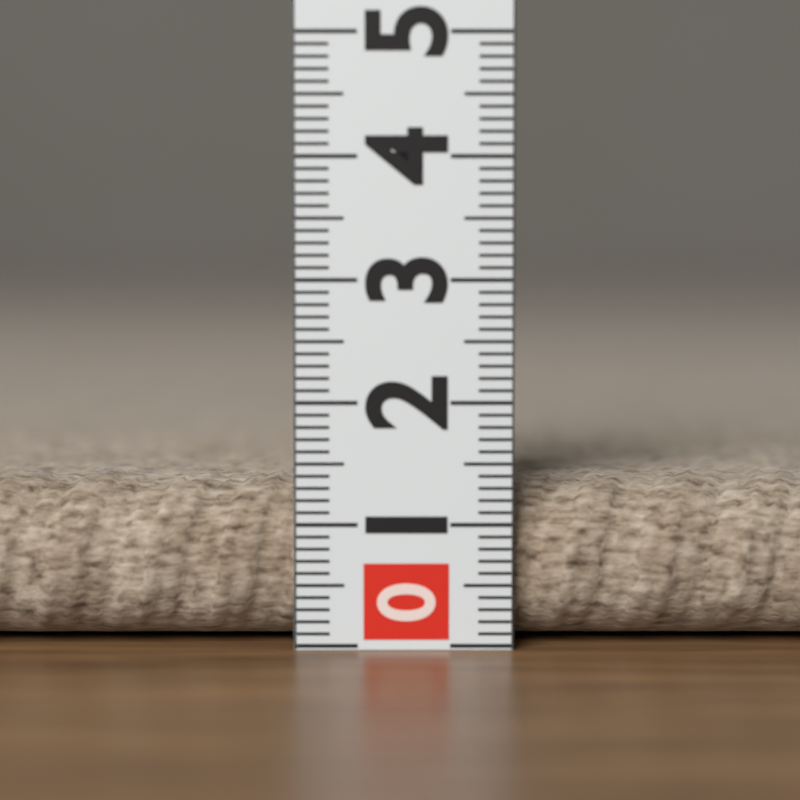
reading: 1.4 (no unit)
